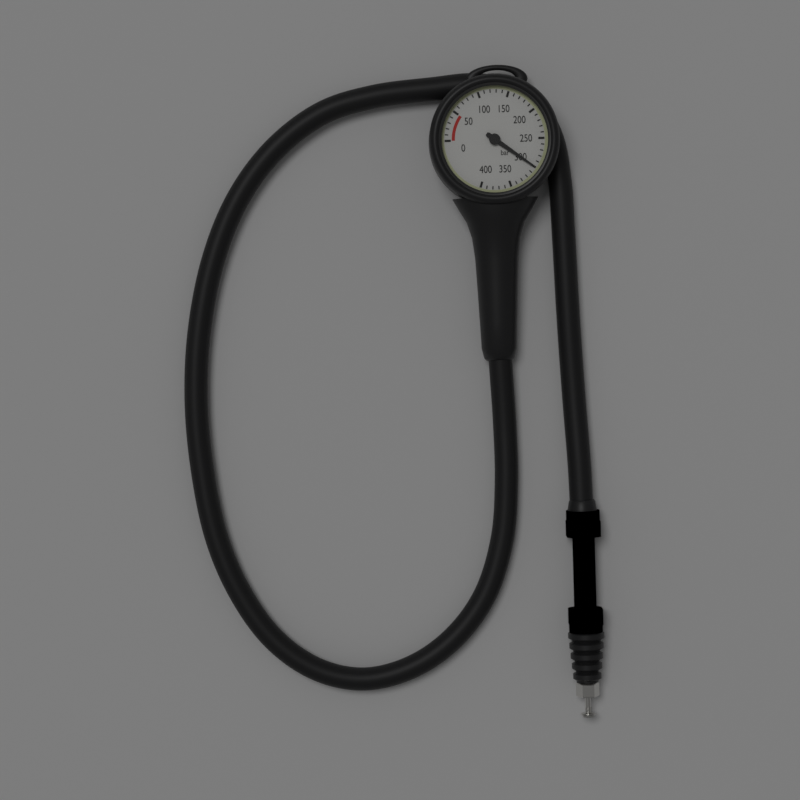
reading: 300 bar
